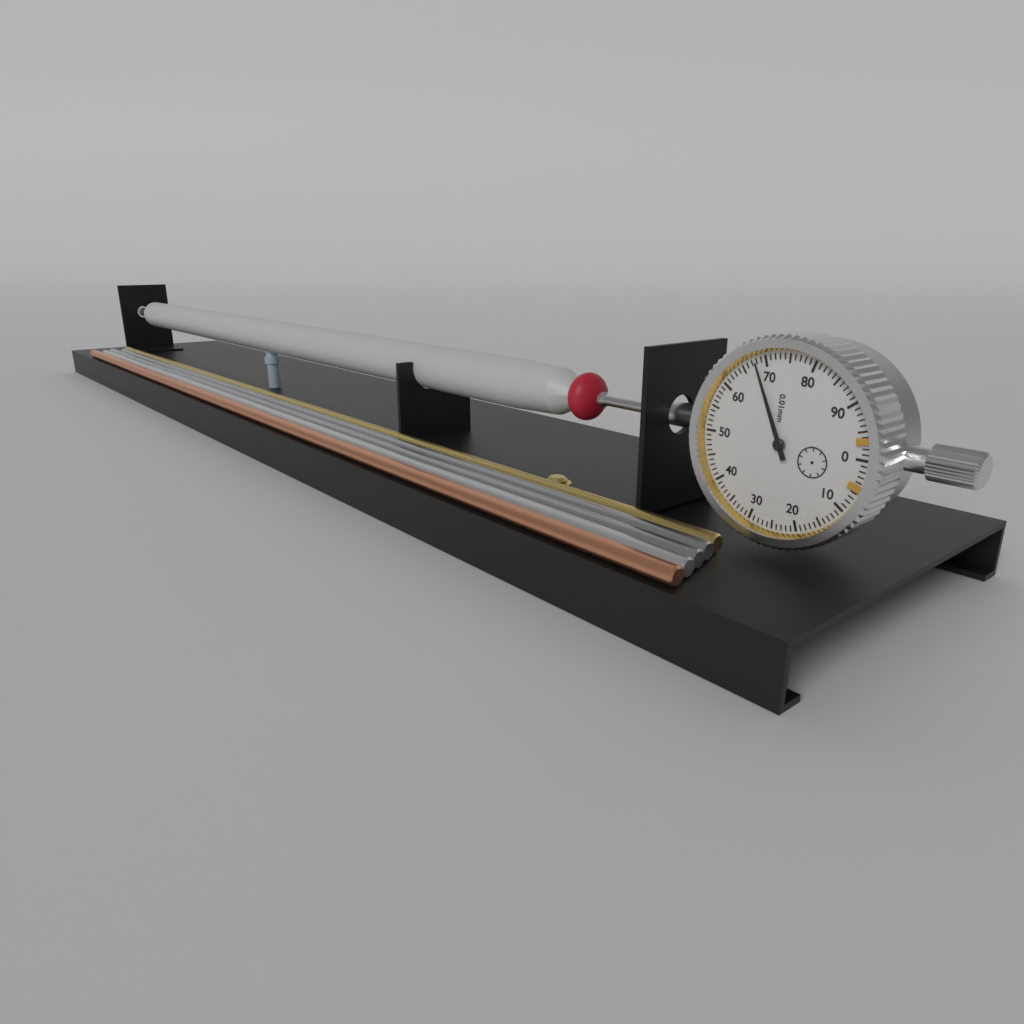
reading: 0.68 mm
